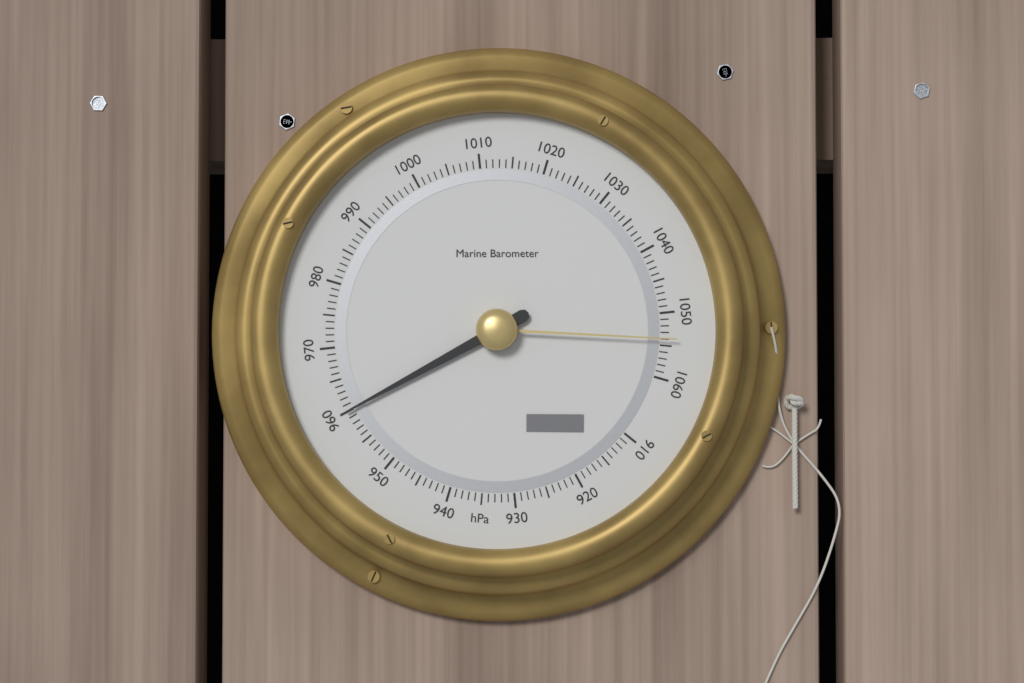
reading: 960 hPa
